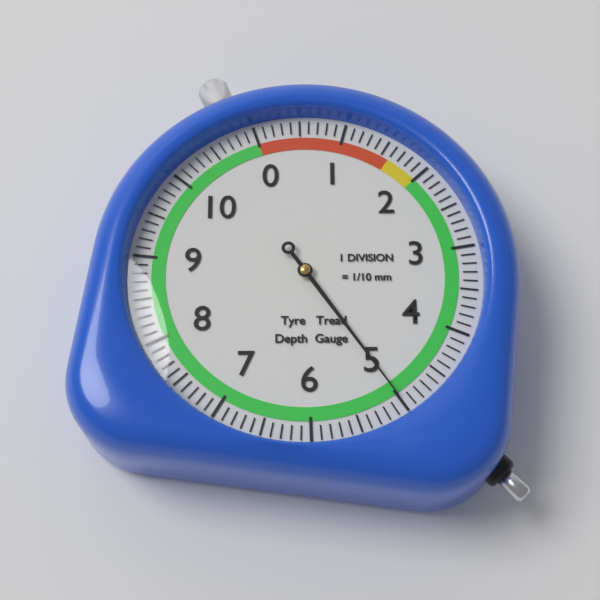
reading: 5.0 mm
